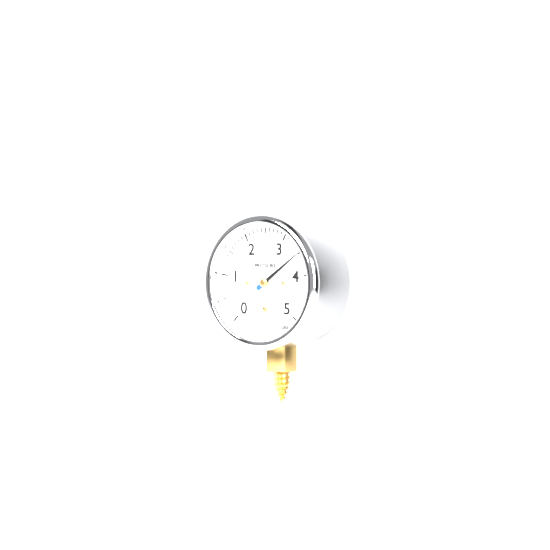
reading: 3.5 psi
